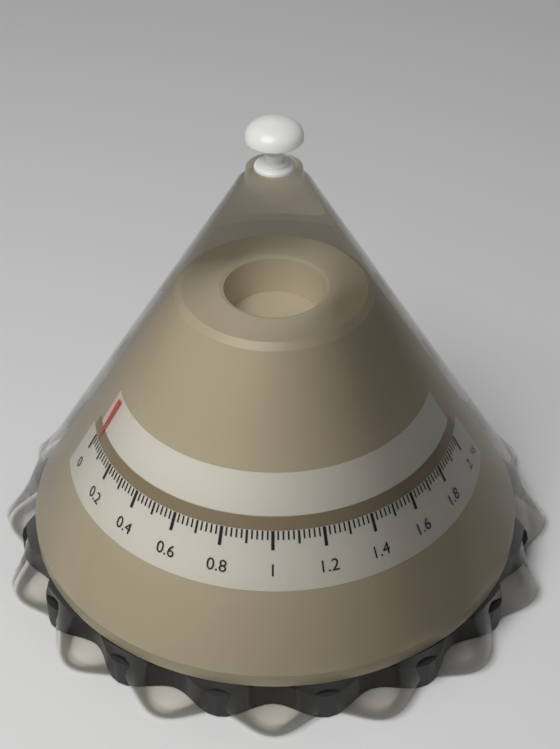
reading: 0.04 kg
